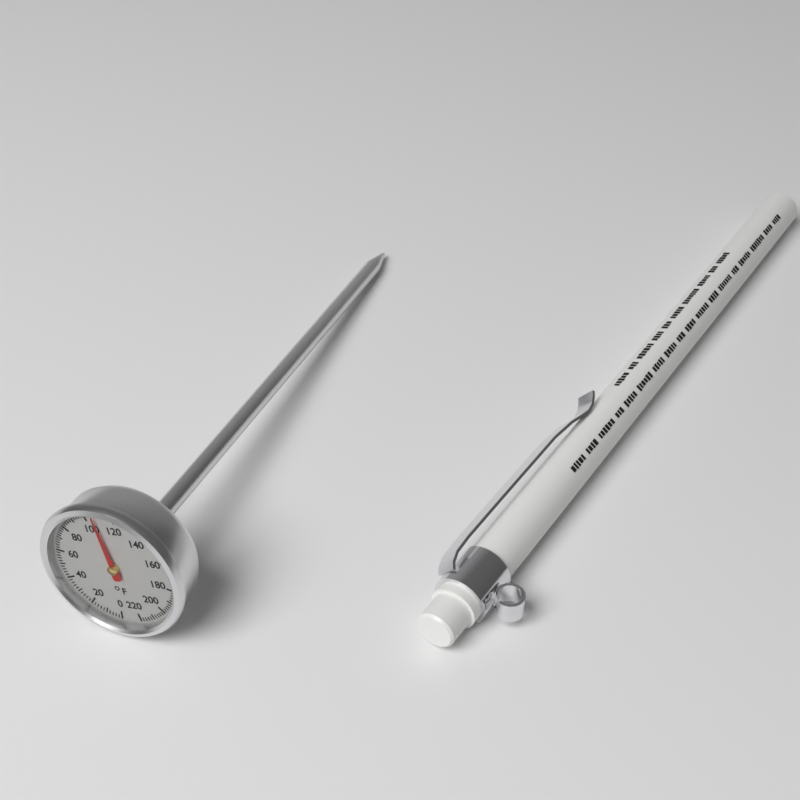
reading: 106 °F
